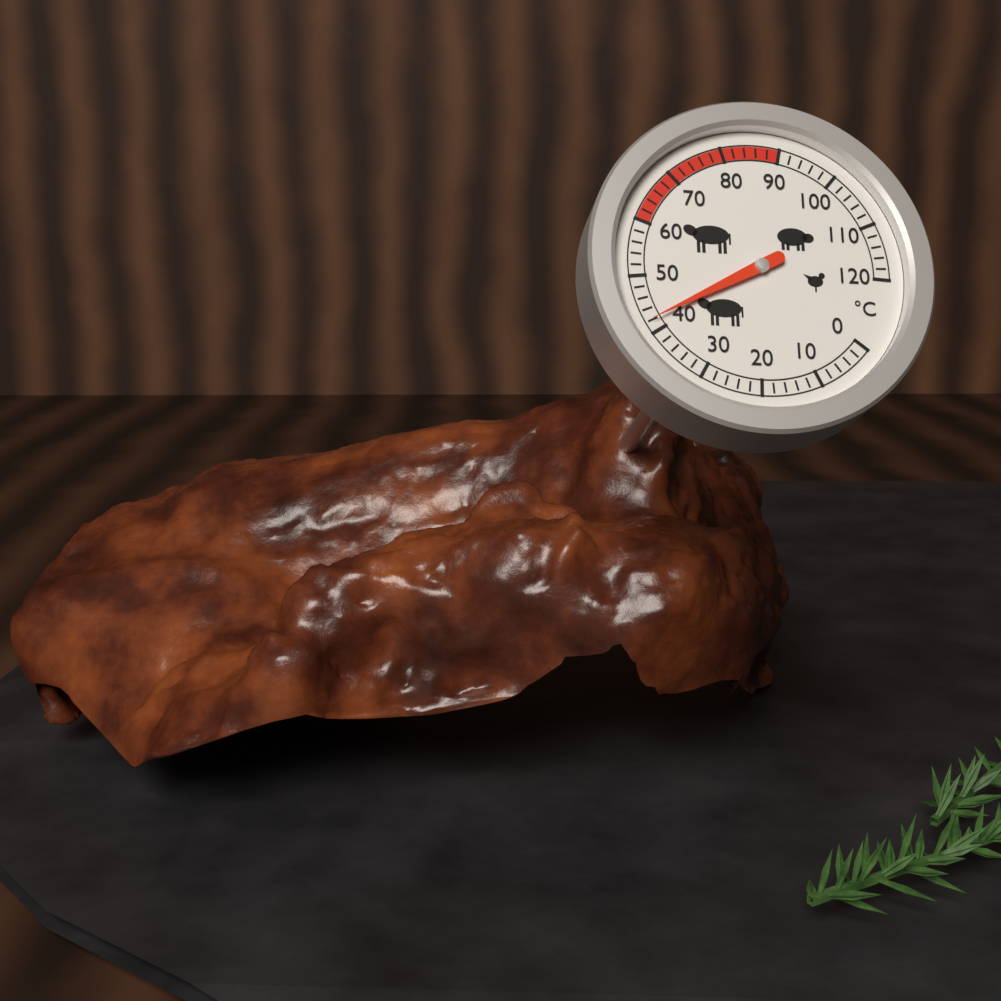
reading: 42 °C
